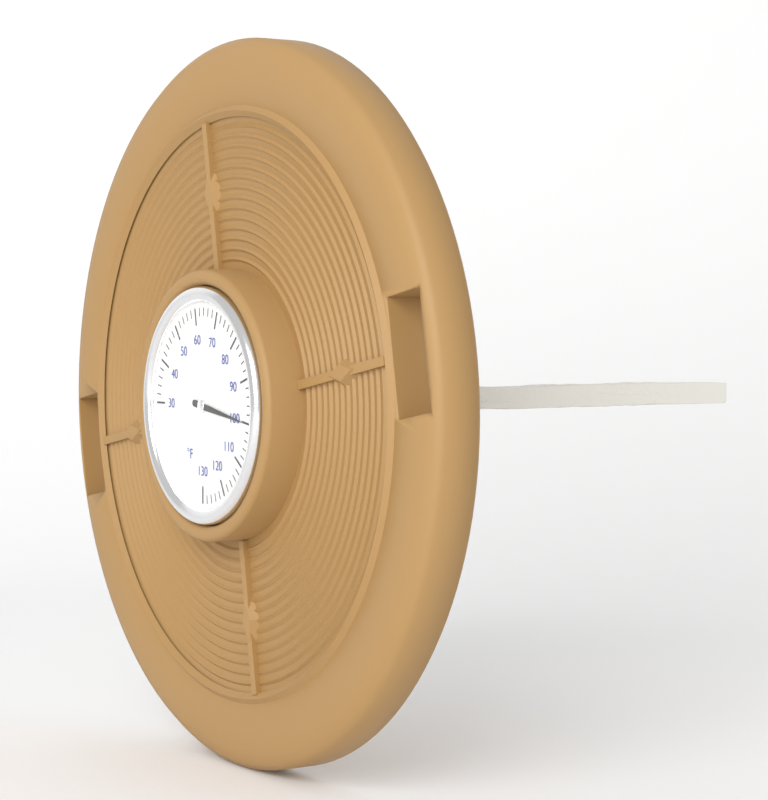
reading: 100 °F
